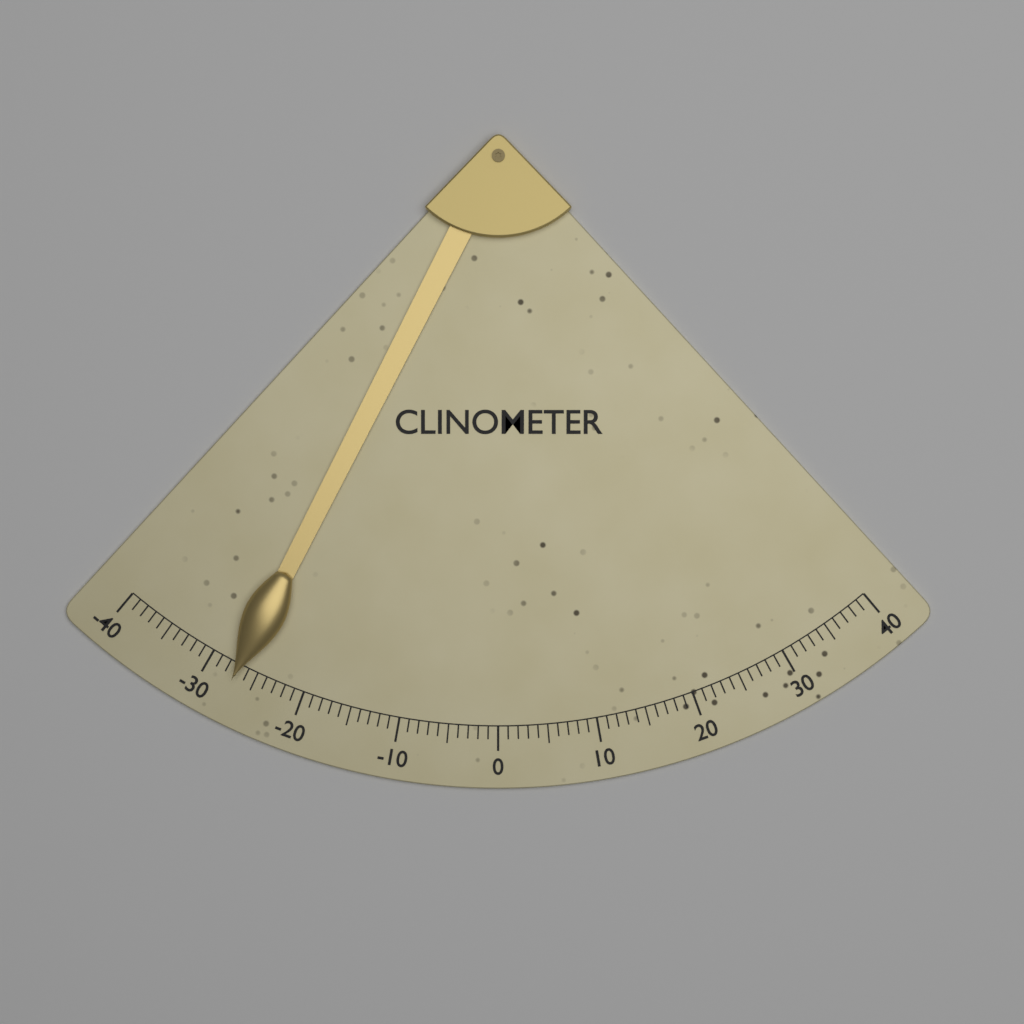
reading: -27 (no unit)
